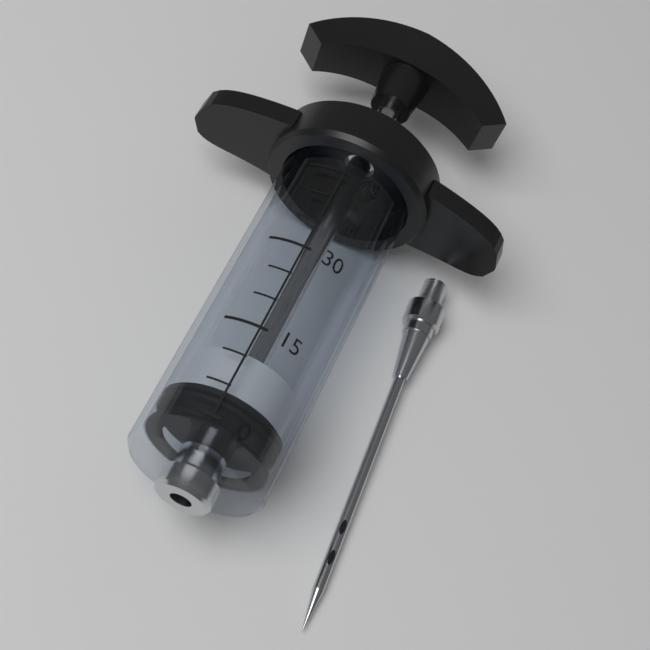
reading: 2 ml
